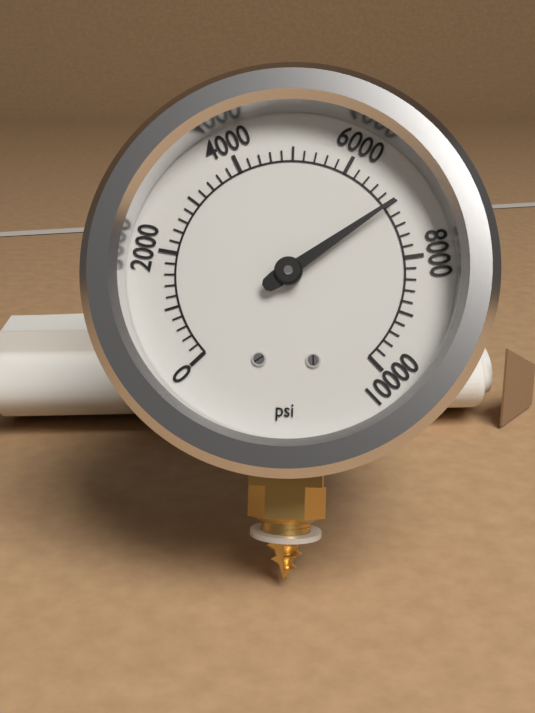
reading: 7000 psi
